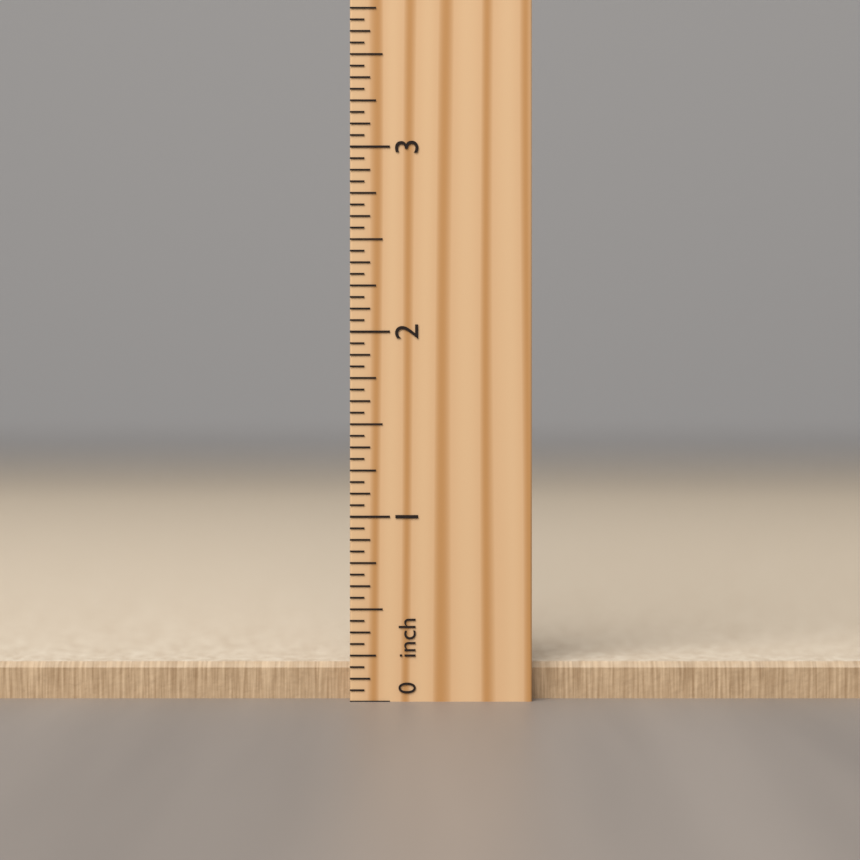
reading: 0.2000 inch
